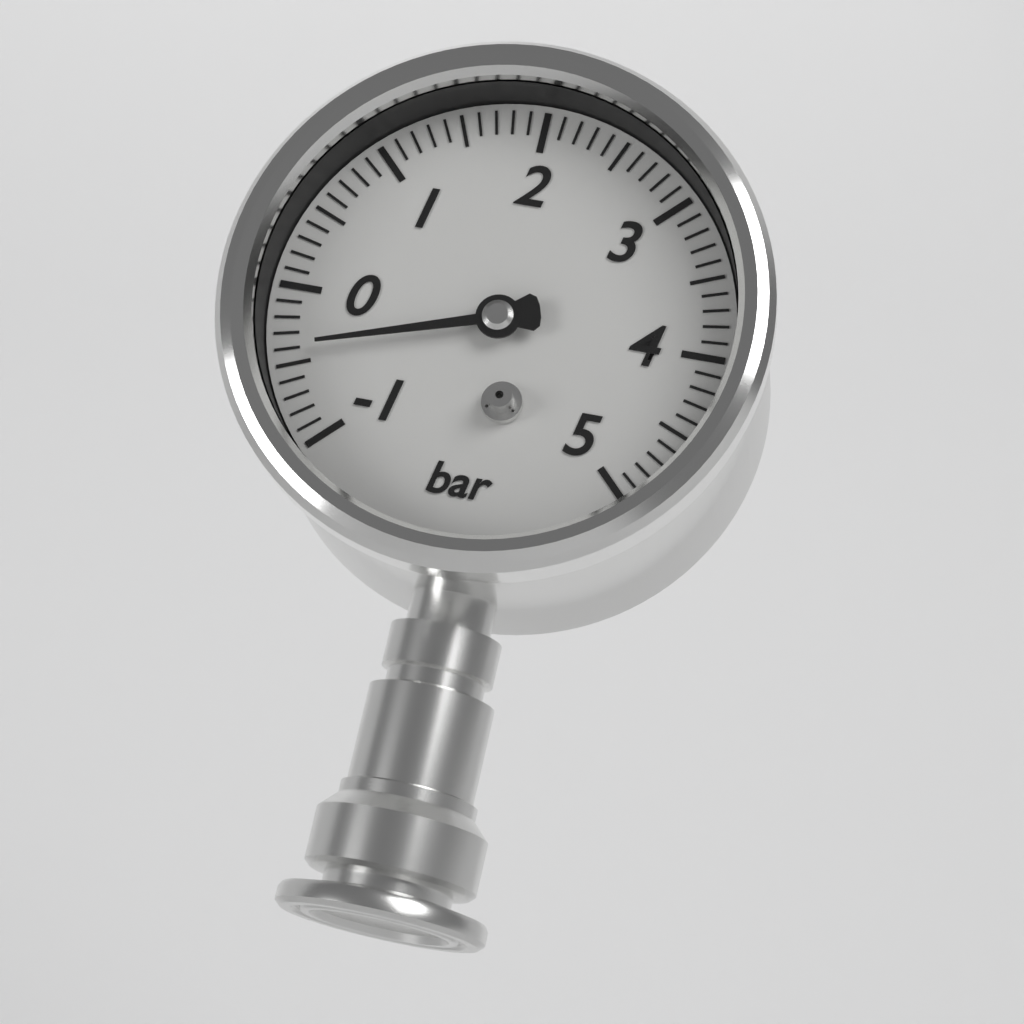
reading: -0.4 bar
